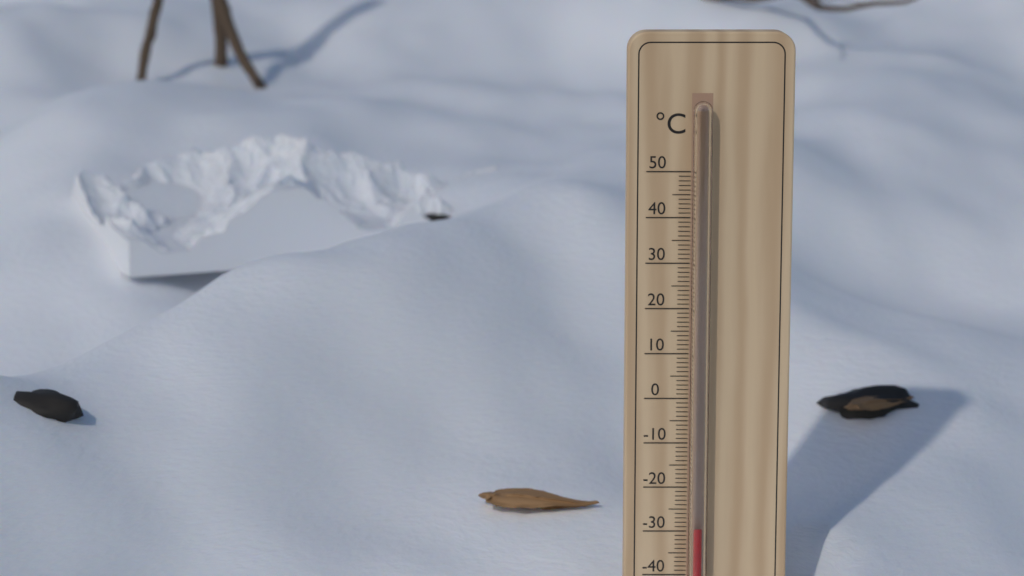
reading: -29 °C
